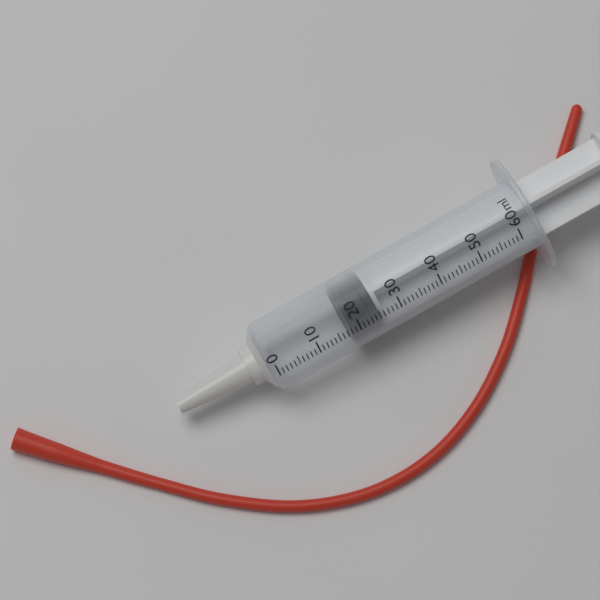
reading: 18 ml
